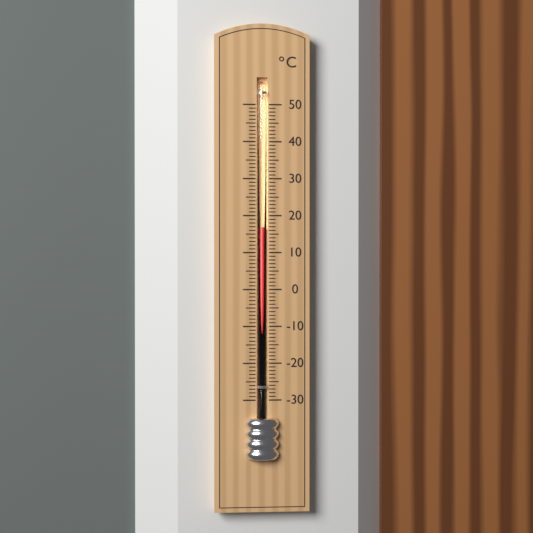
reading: 17 °C
